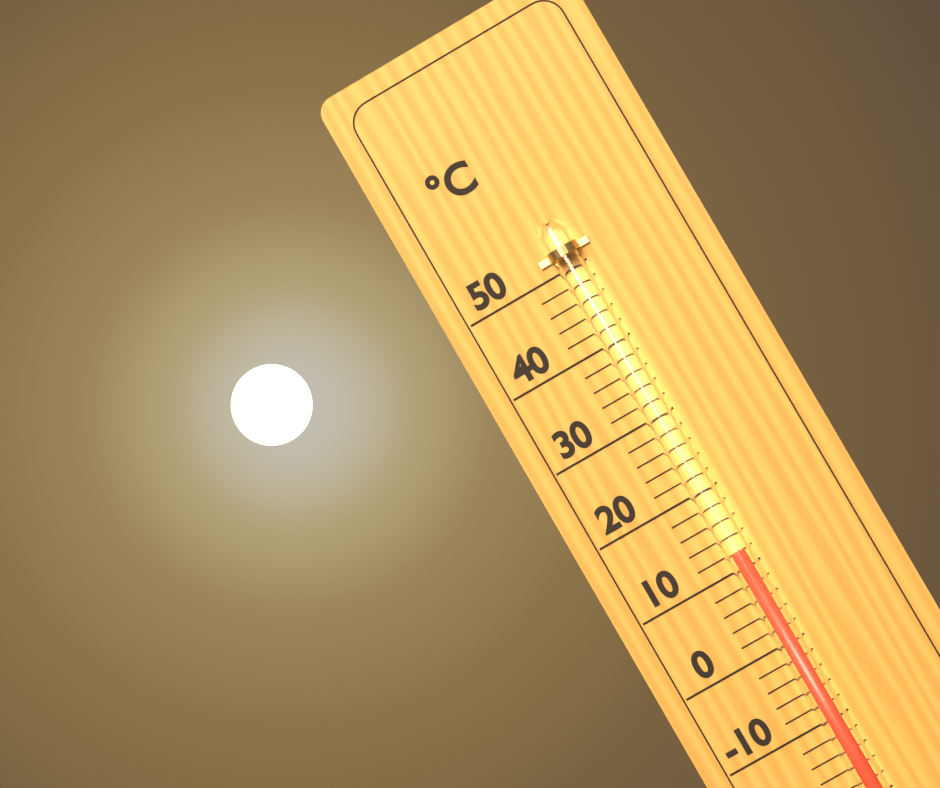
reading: 12 °C
